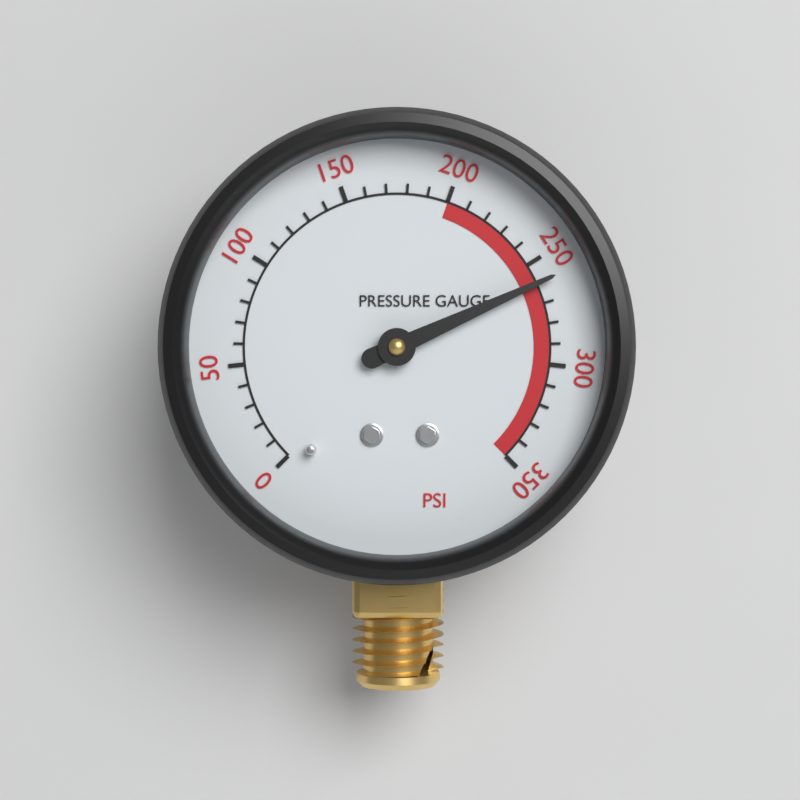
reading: 260 psi
